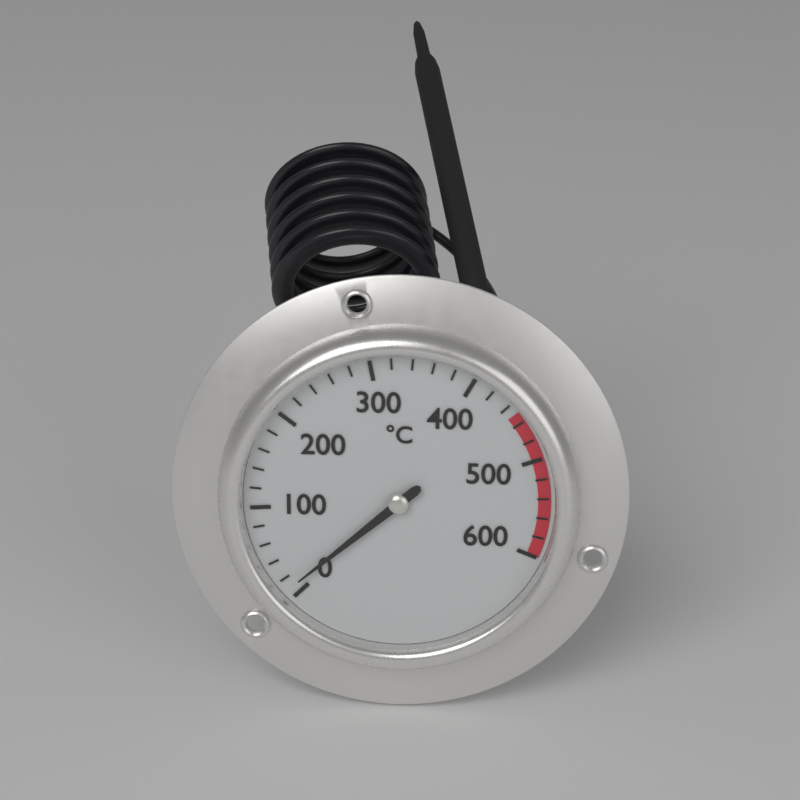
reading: 10 °C
